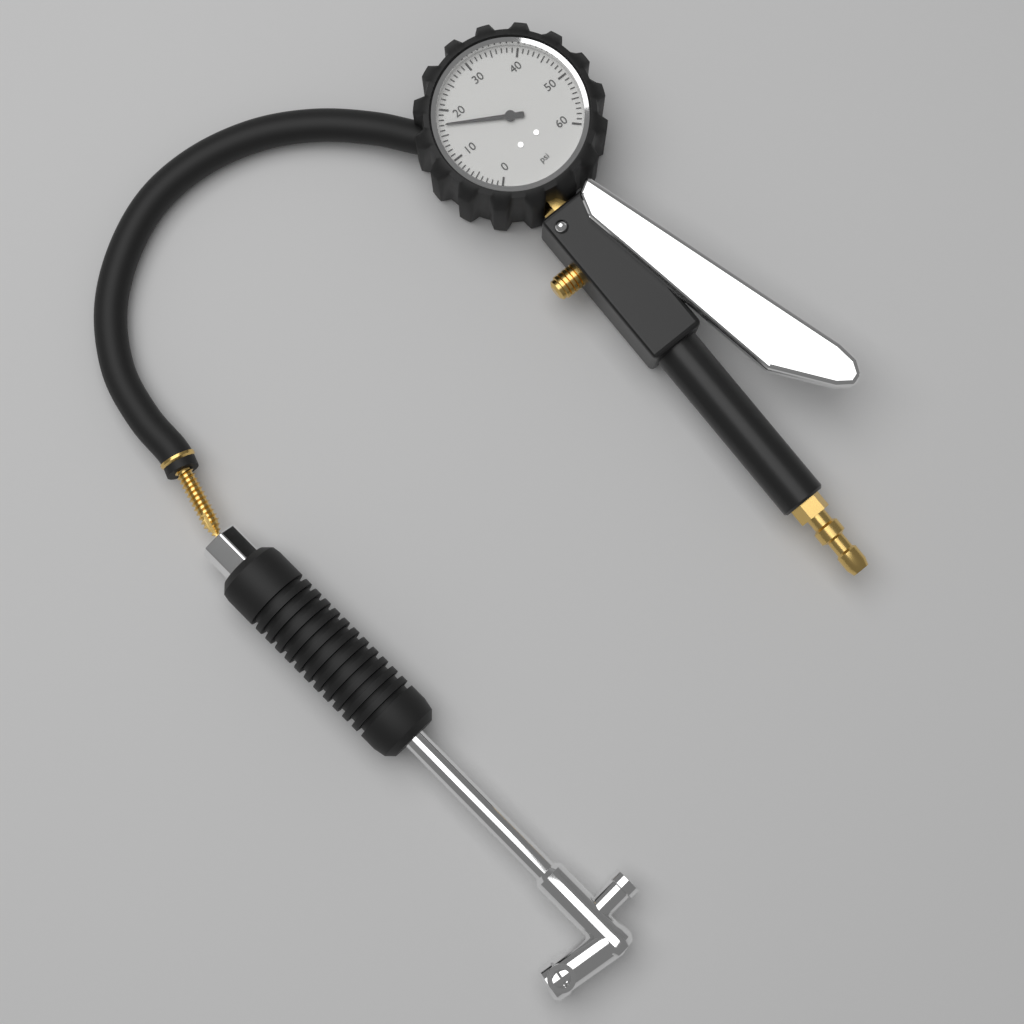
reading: 17 psi
